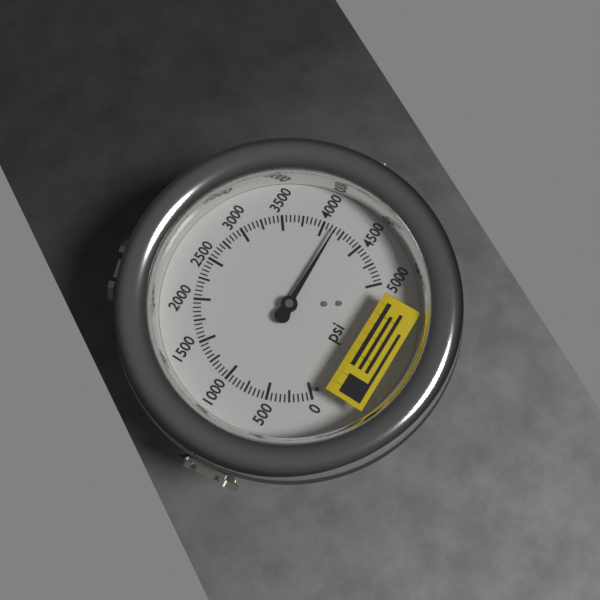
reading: 4150 psi
